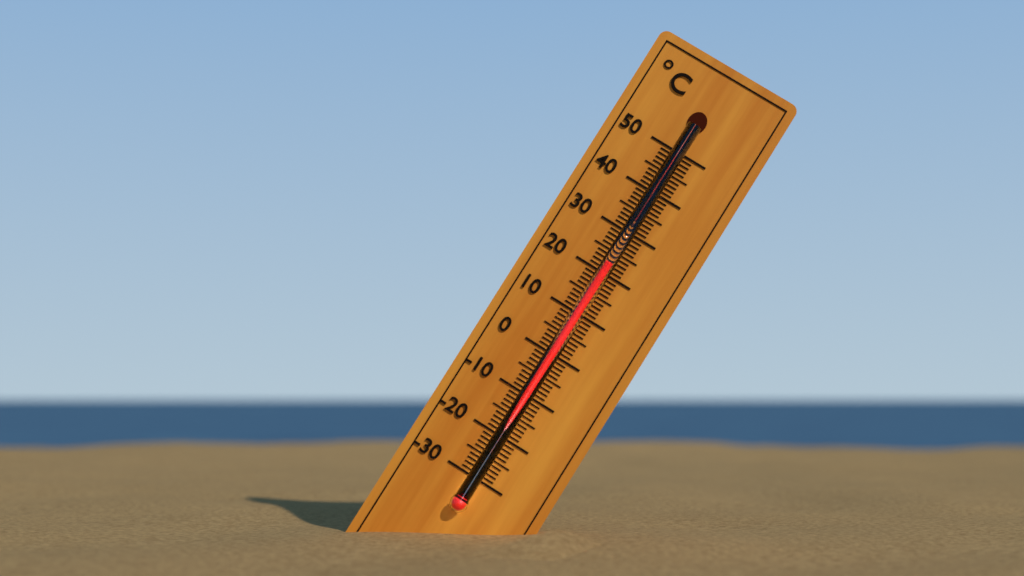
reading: 22 °C
